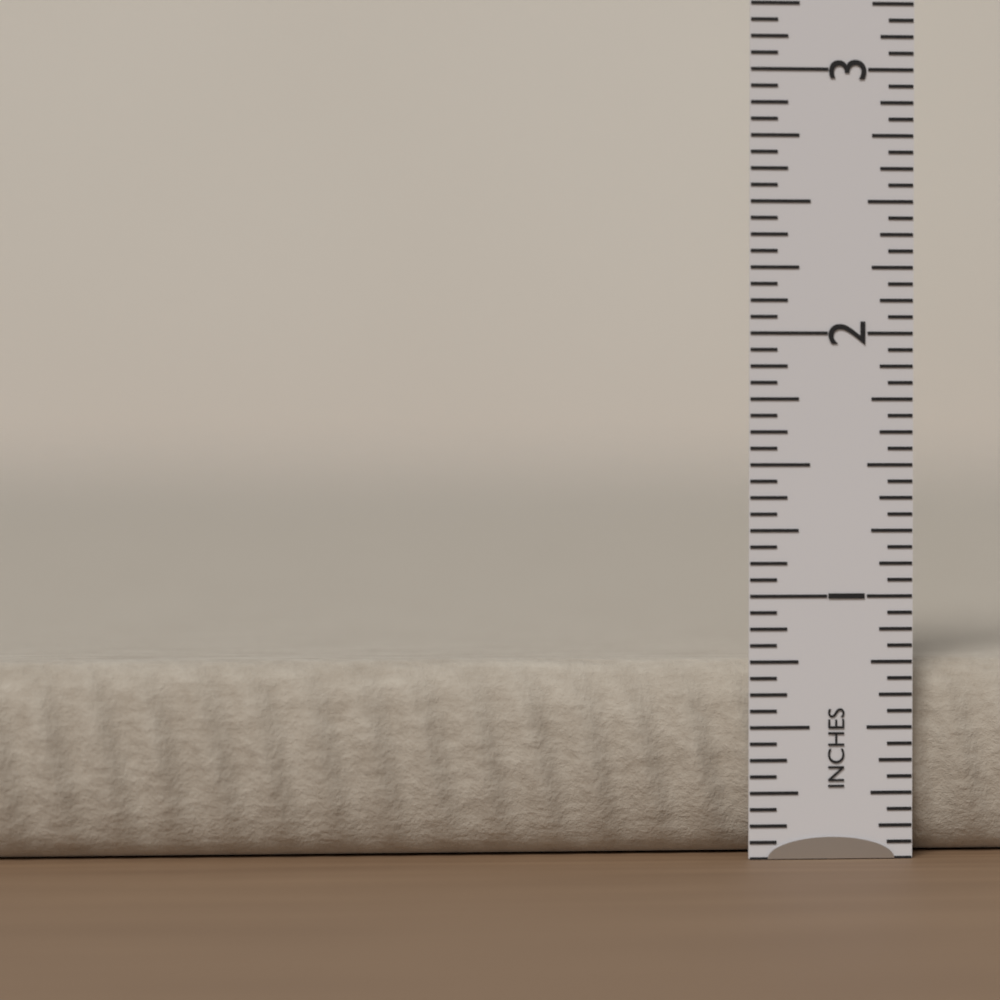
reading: 0.7500 in
